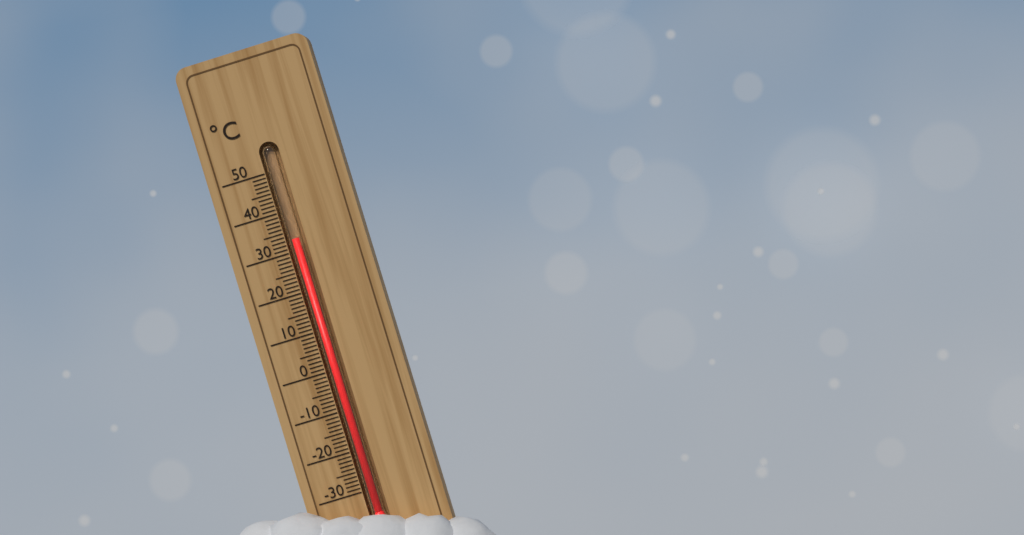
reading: 33 °C
